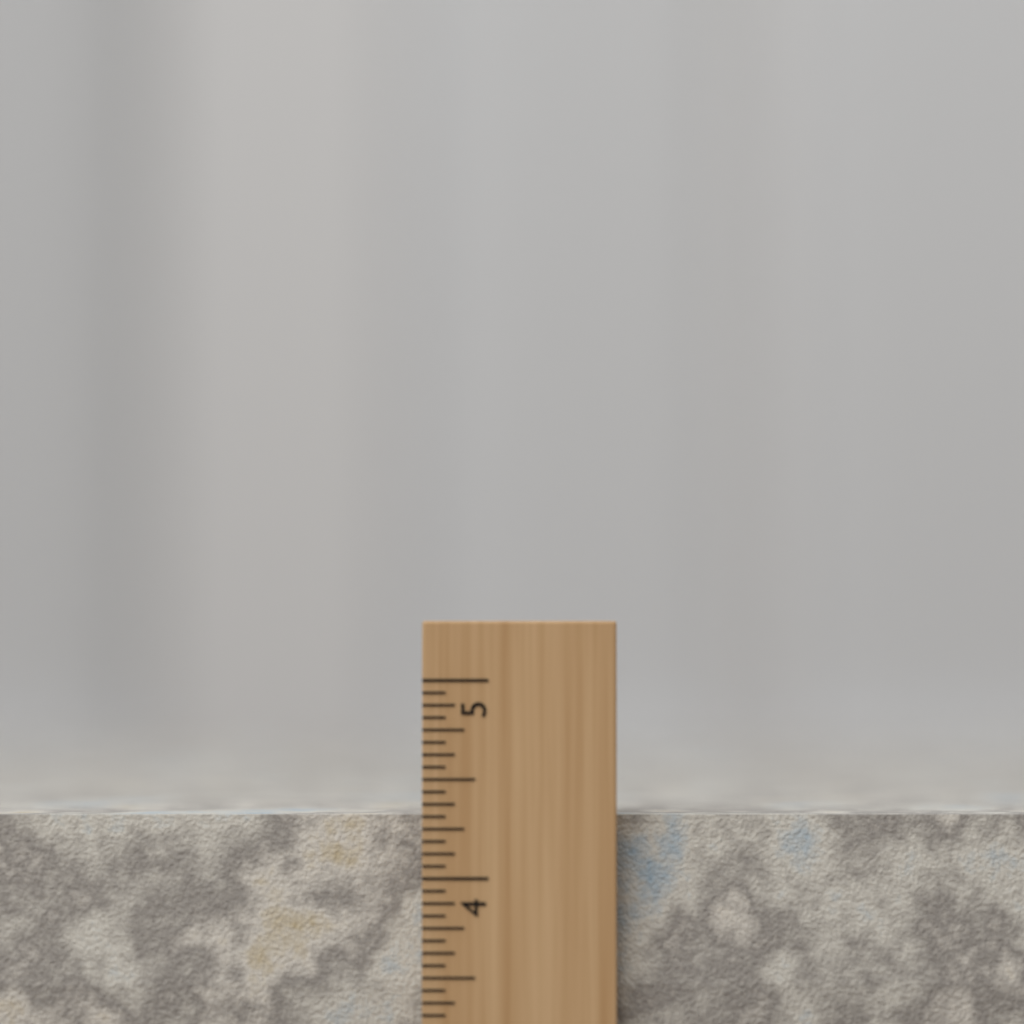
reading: 4.3125 inch
